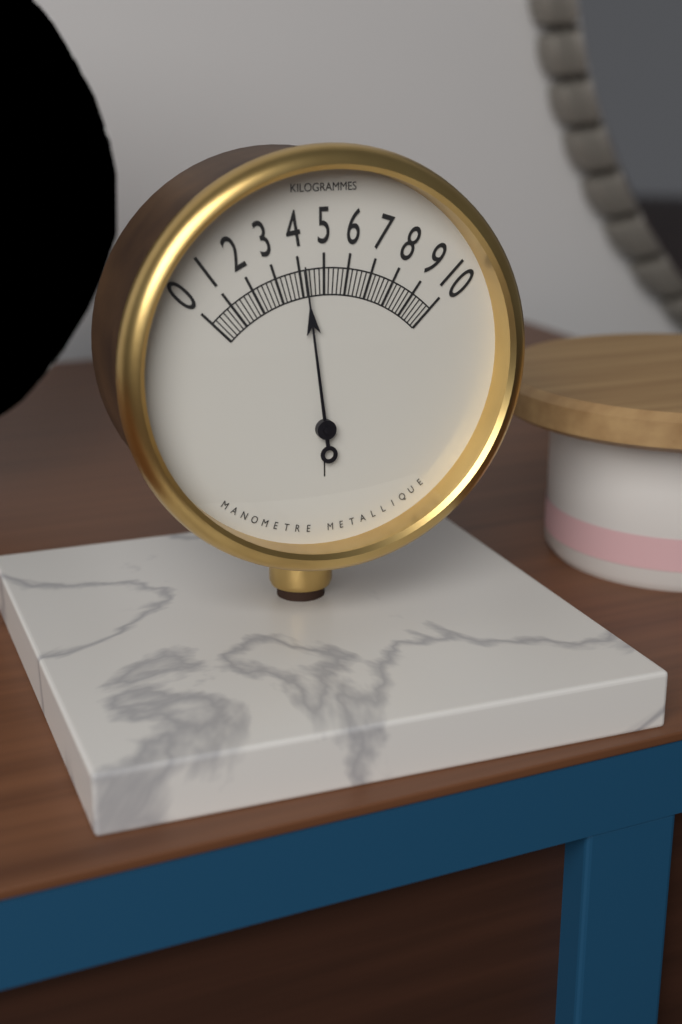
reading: 4.2 kg
